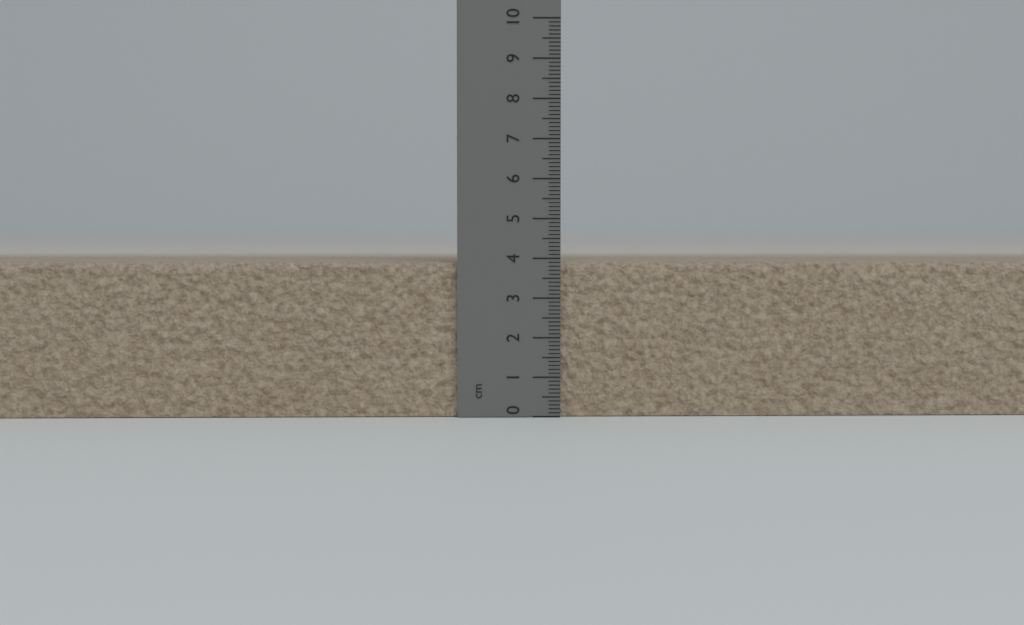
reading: 3.9 cm
